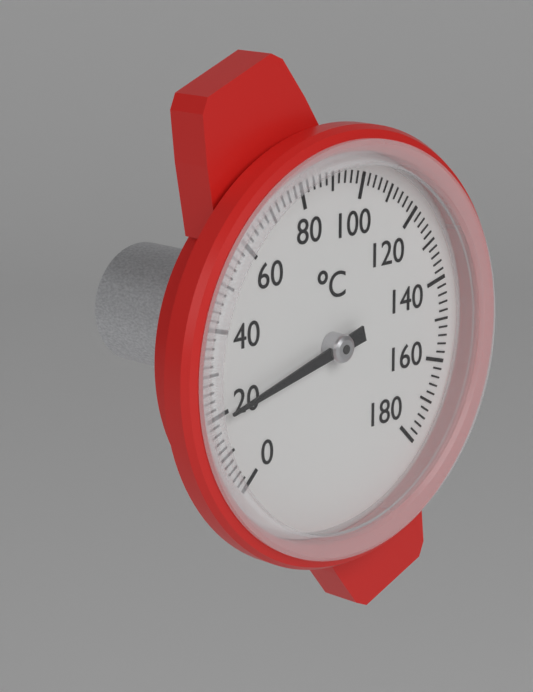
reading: 20 °C
